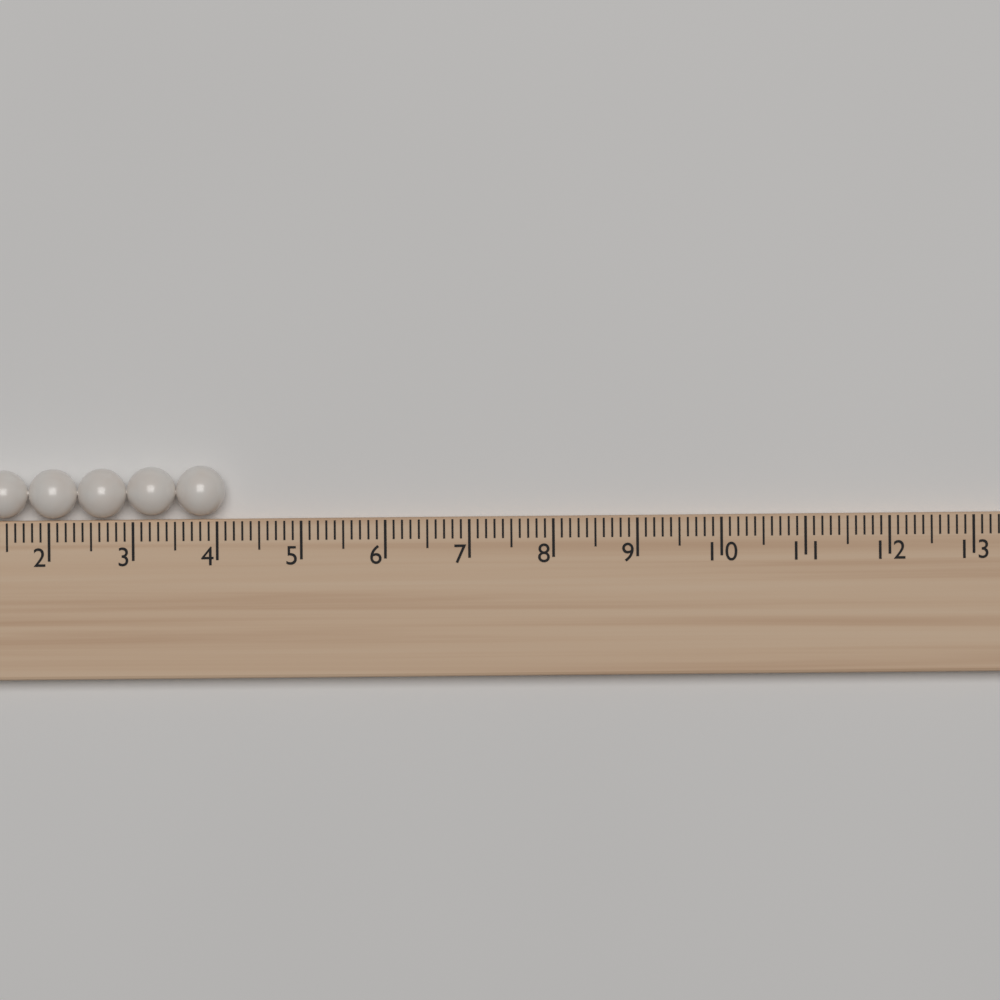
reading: 4.1 (no unit)
